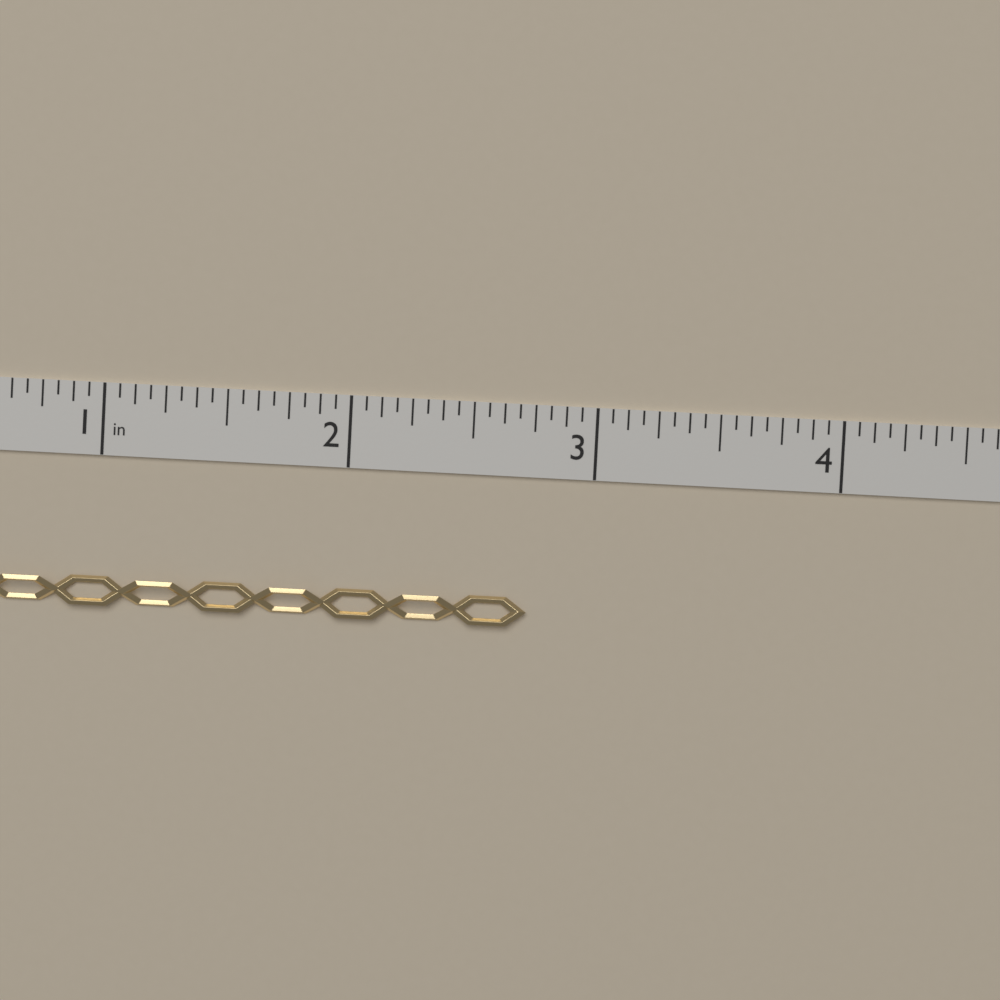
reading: 2.7500 in
